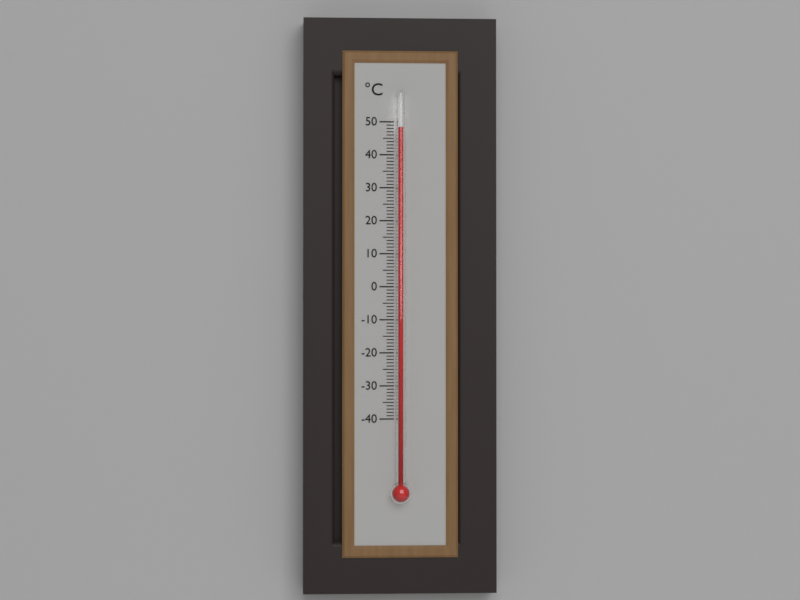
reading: 48 °C
